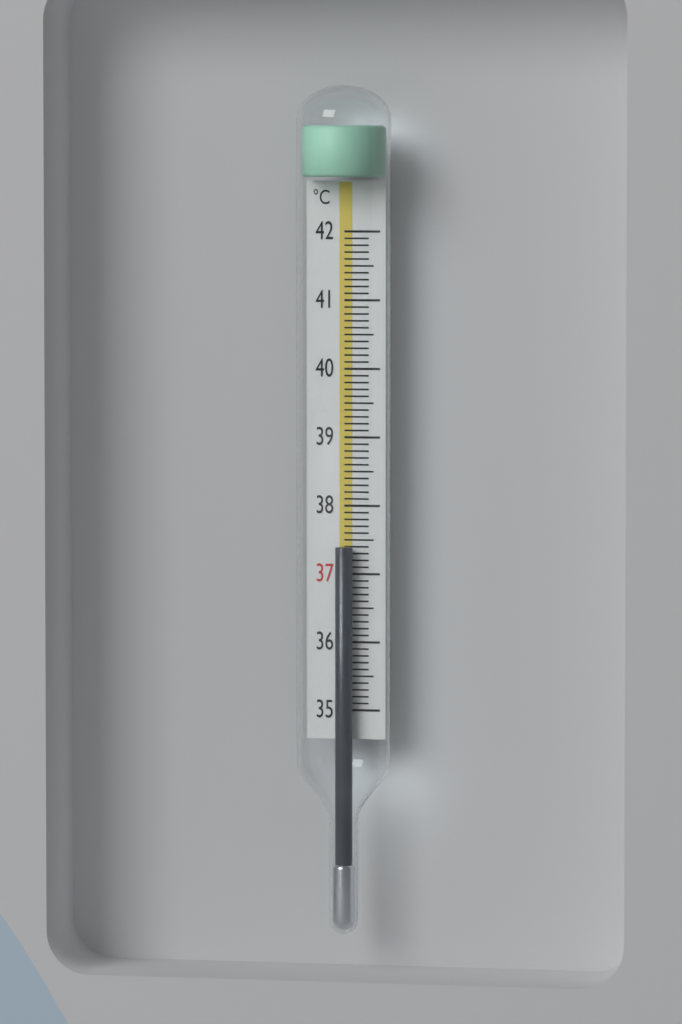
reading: 37.4 °C
